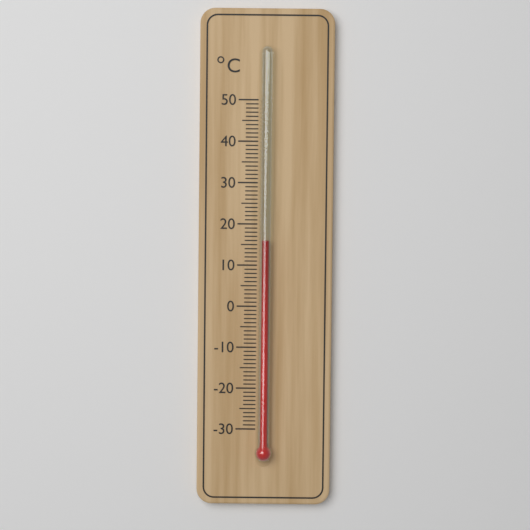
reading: 16 °C
